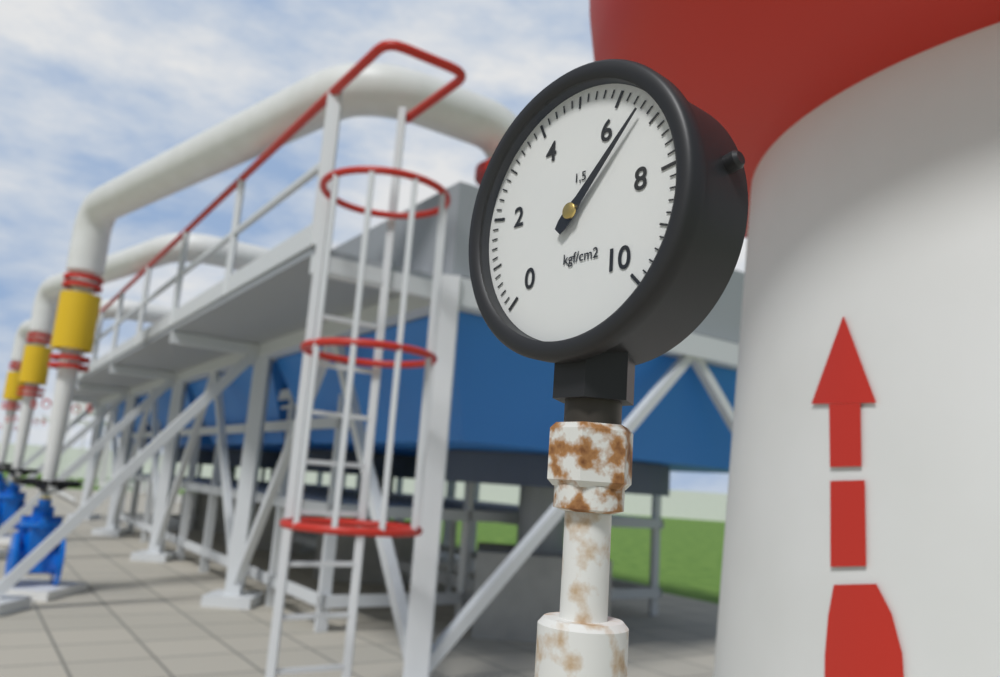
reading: 6.6 kgf/cm²
